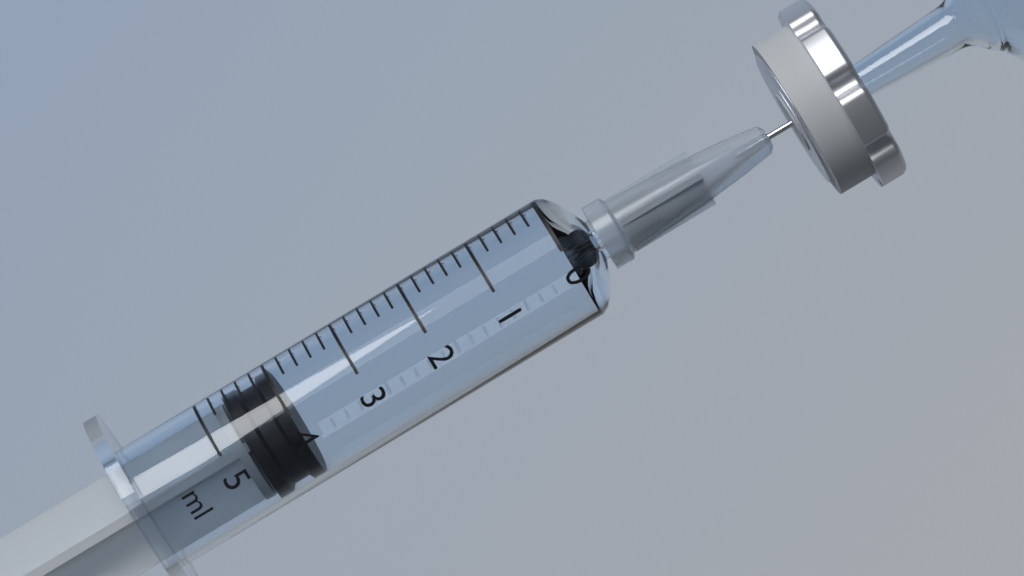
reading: 4.0 ml
